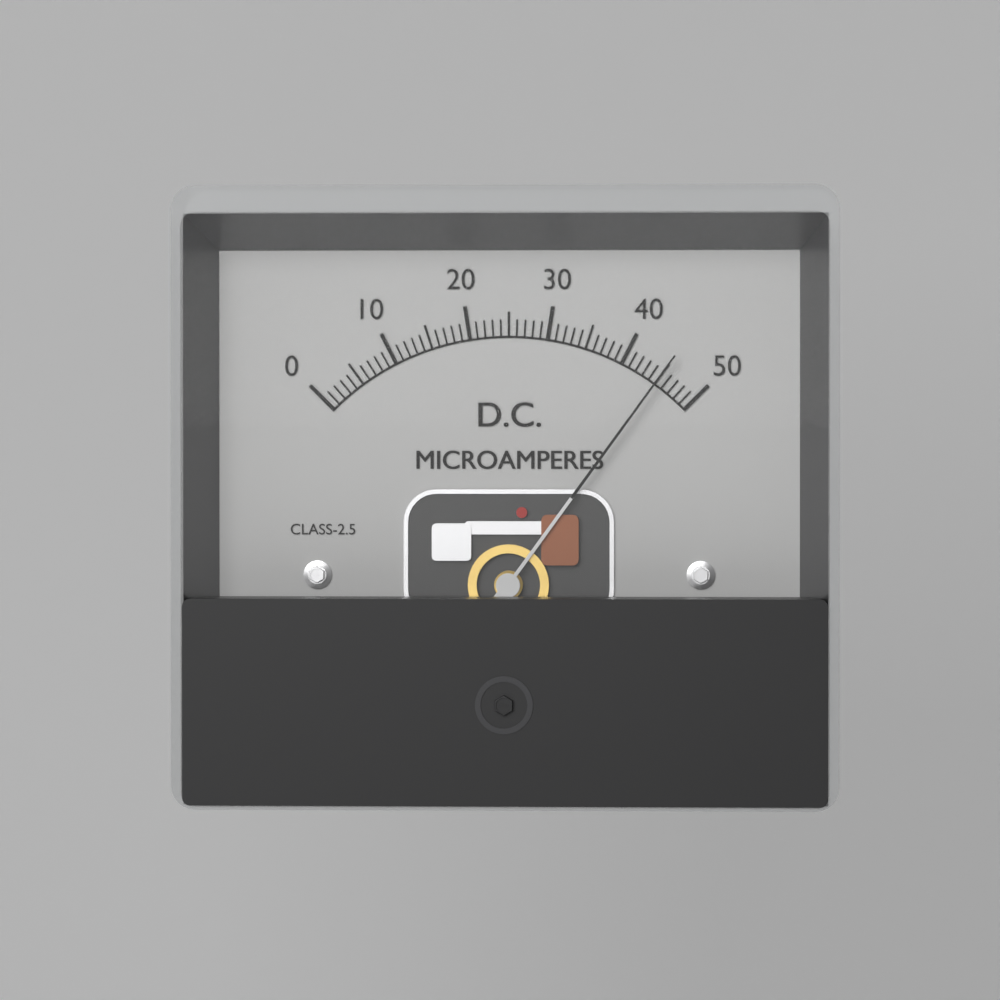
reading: 45 µA
